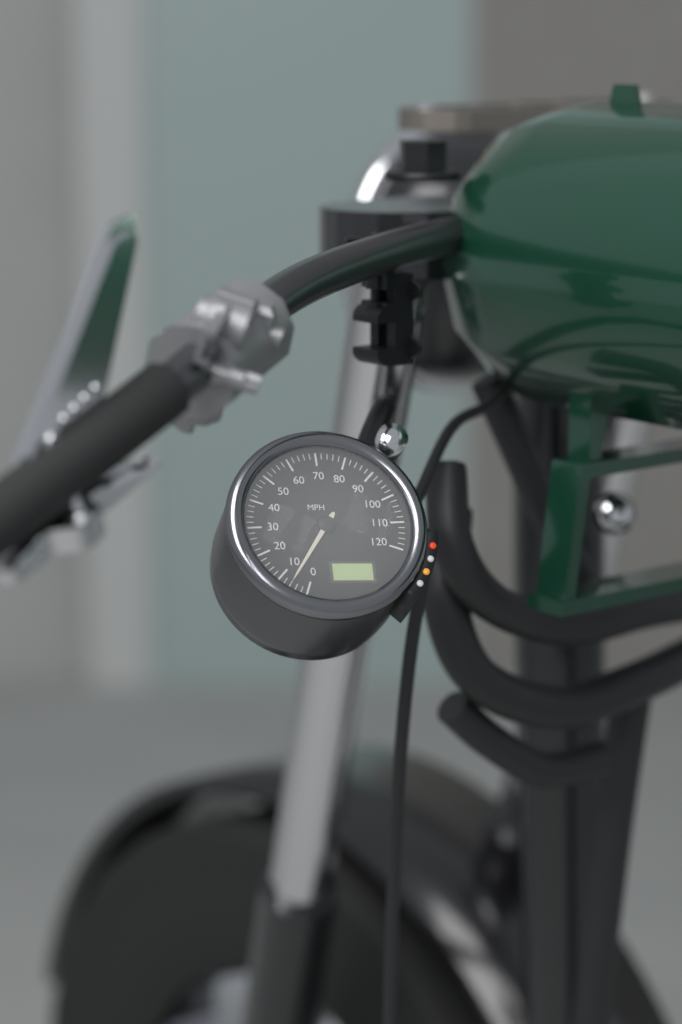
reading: 6 MPH
